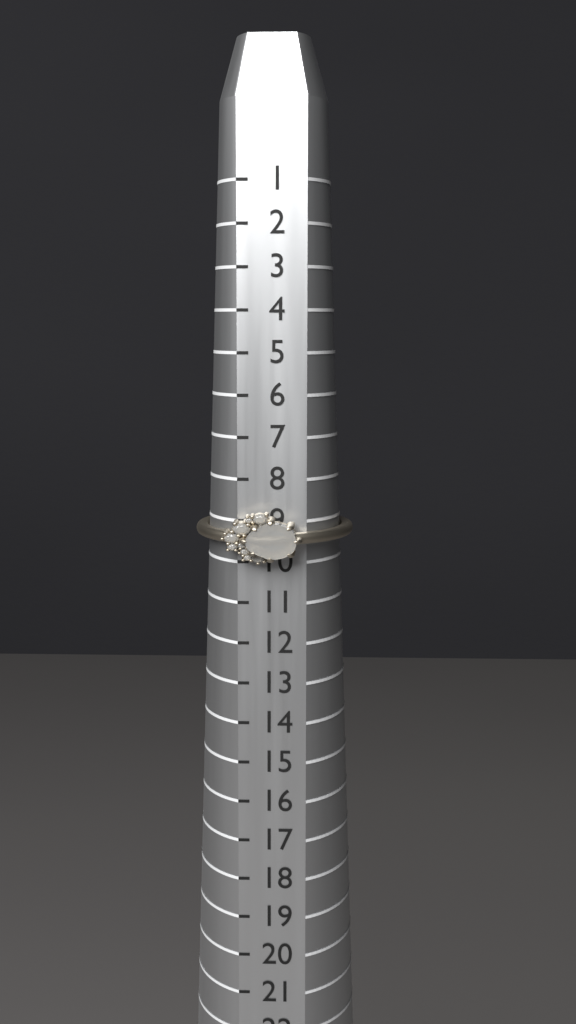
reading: 10 (no unit)
